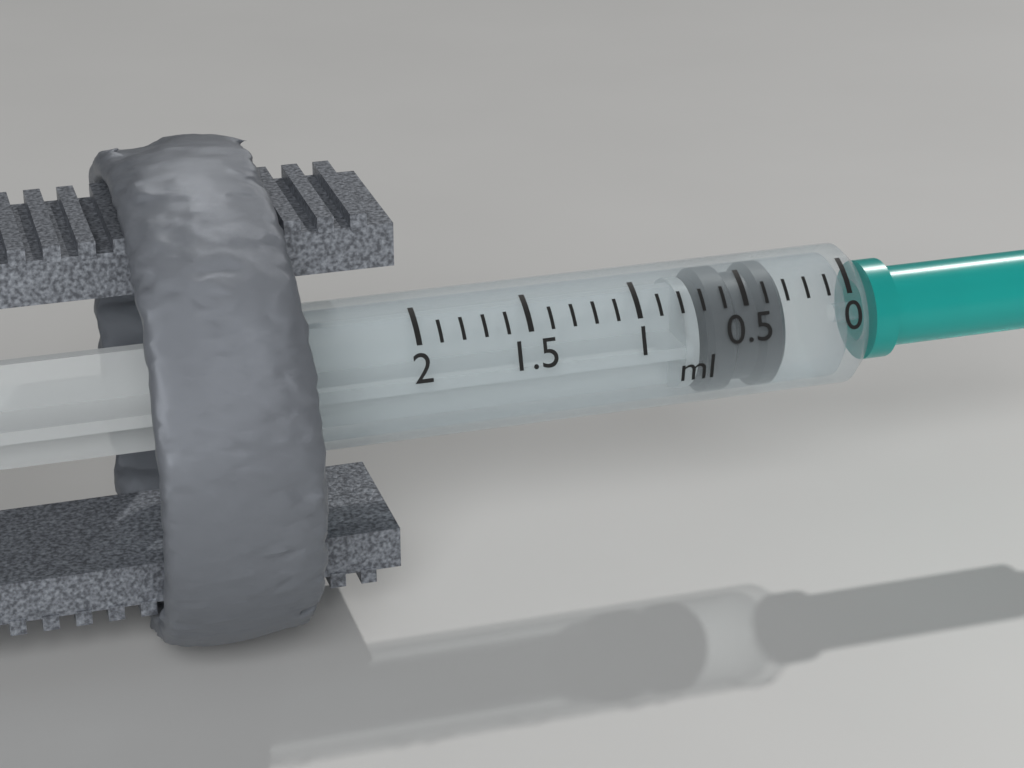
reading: 0.3 ml
